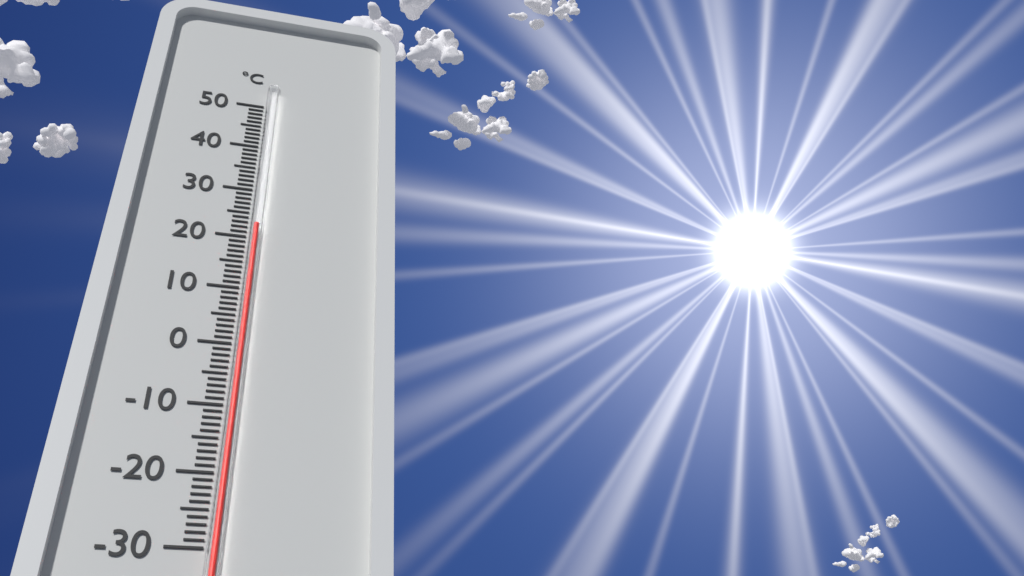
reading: 22 °C
